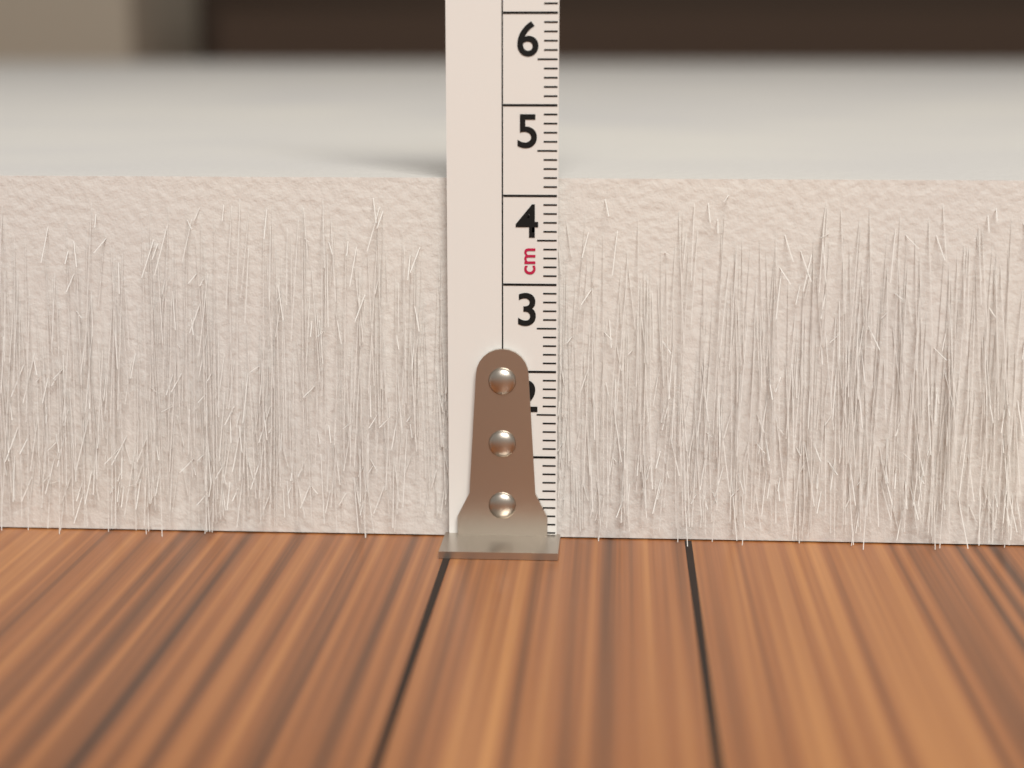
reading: 4.2 cm
